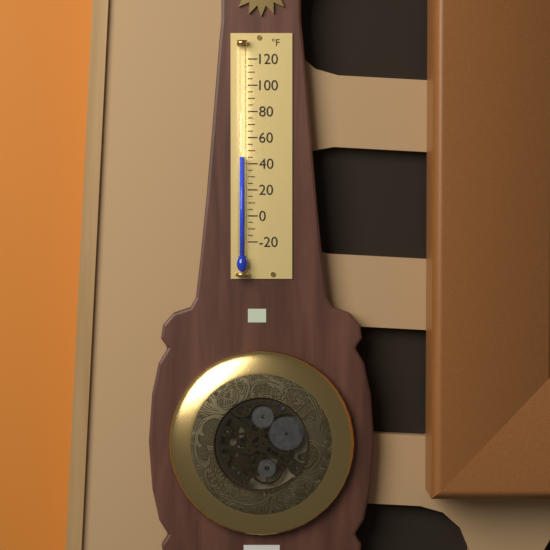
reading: 45 °F
